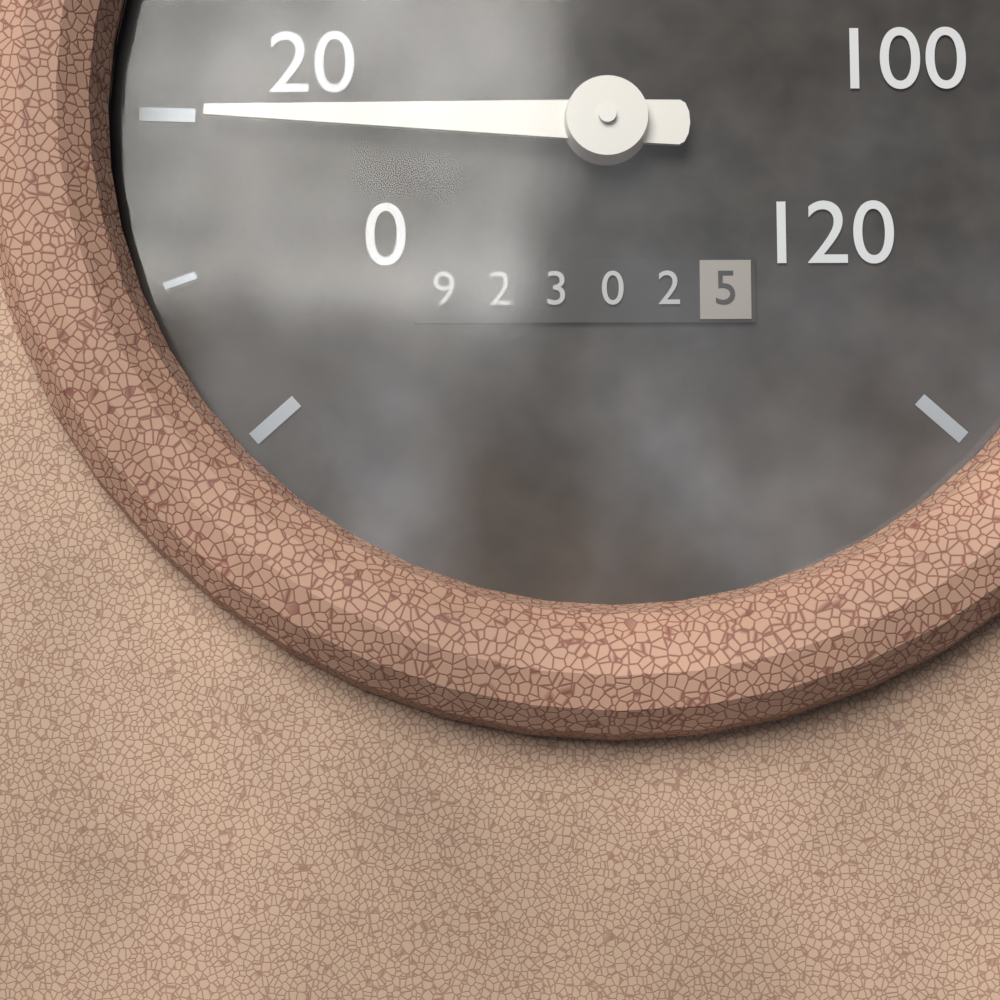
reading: 20 (no unit)
